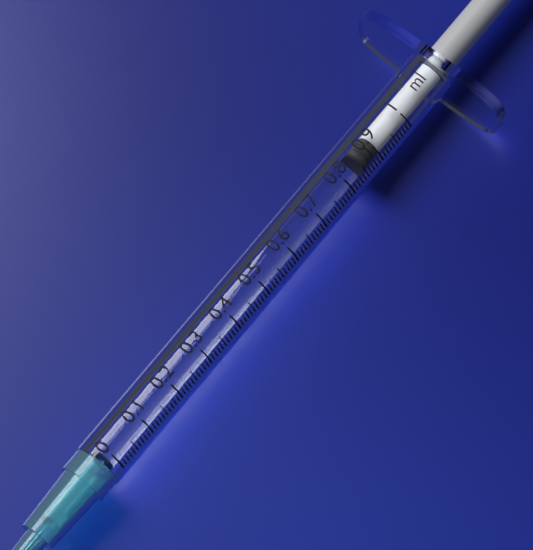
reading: 0.86 ml
